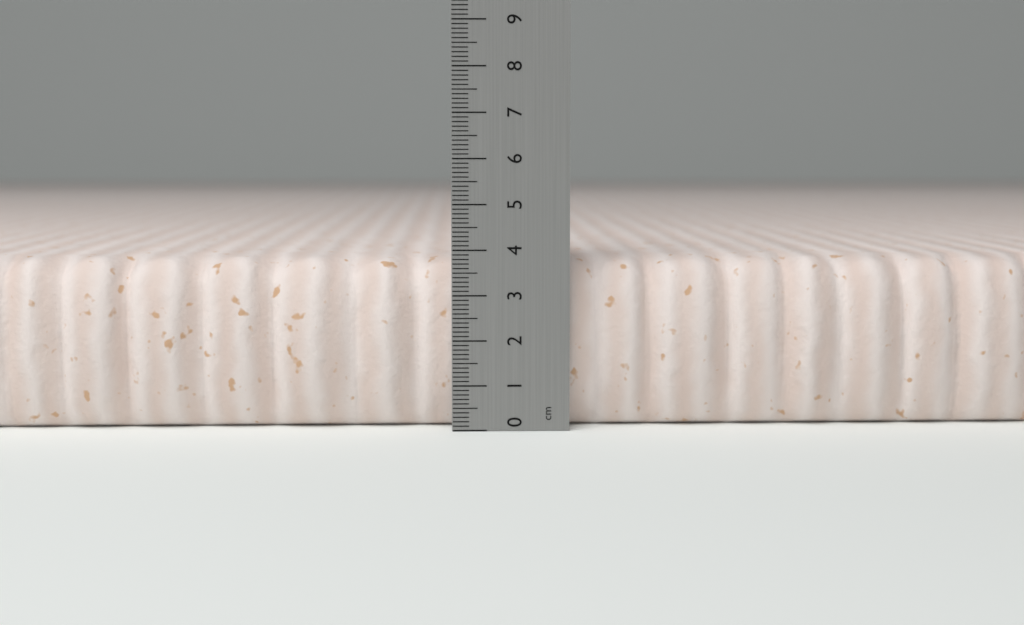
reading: 3.8 cm
